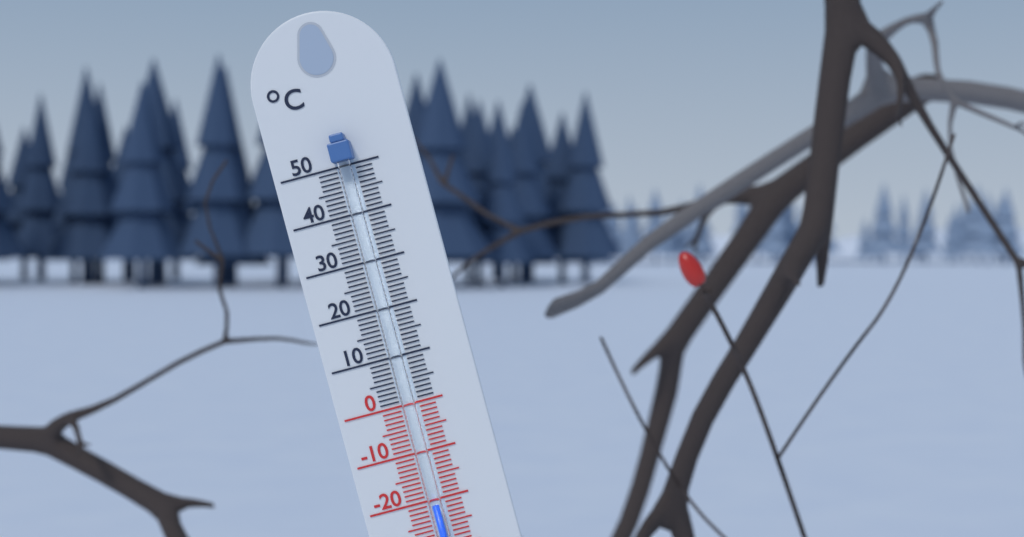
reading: -21 °C
